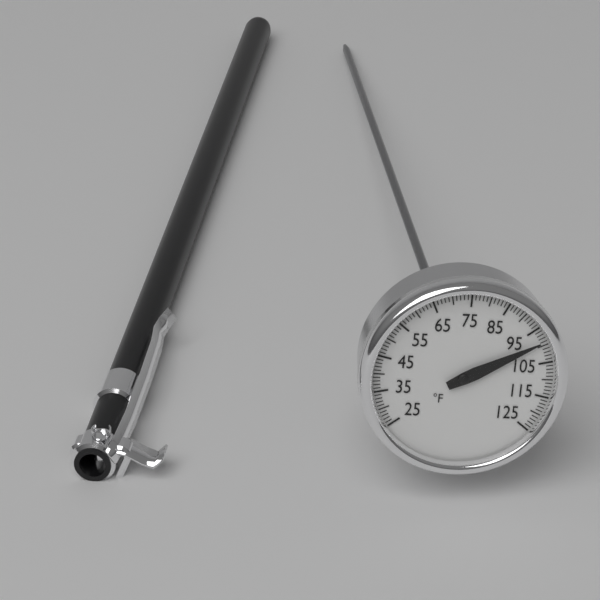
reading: 99 °F
